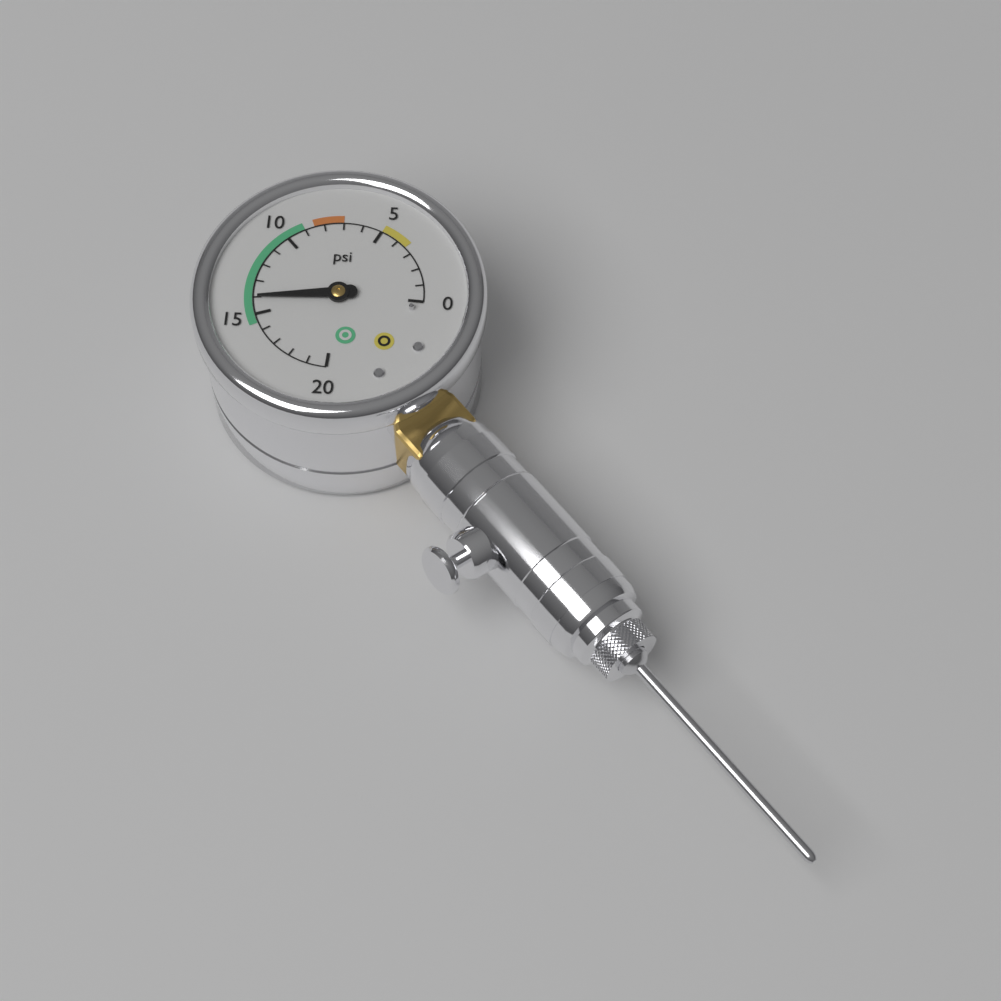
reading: 14 psi
